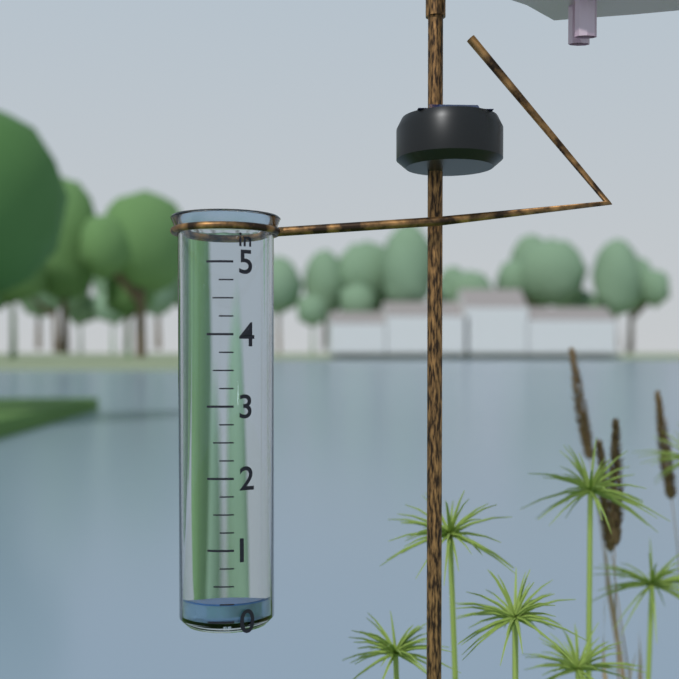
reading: 0.25 in
